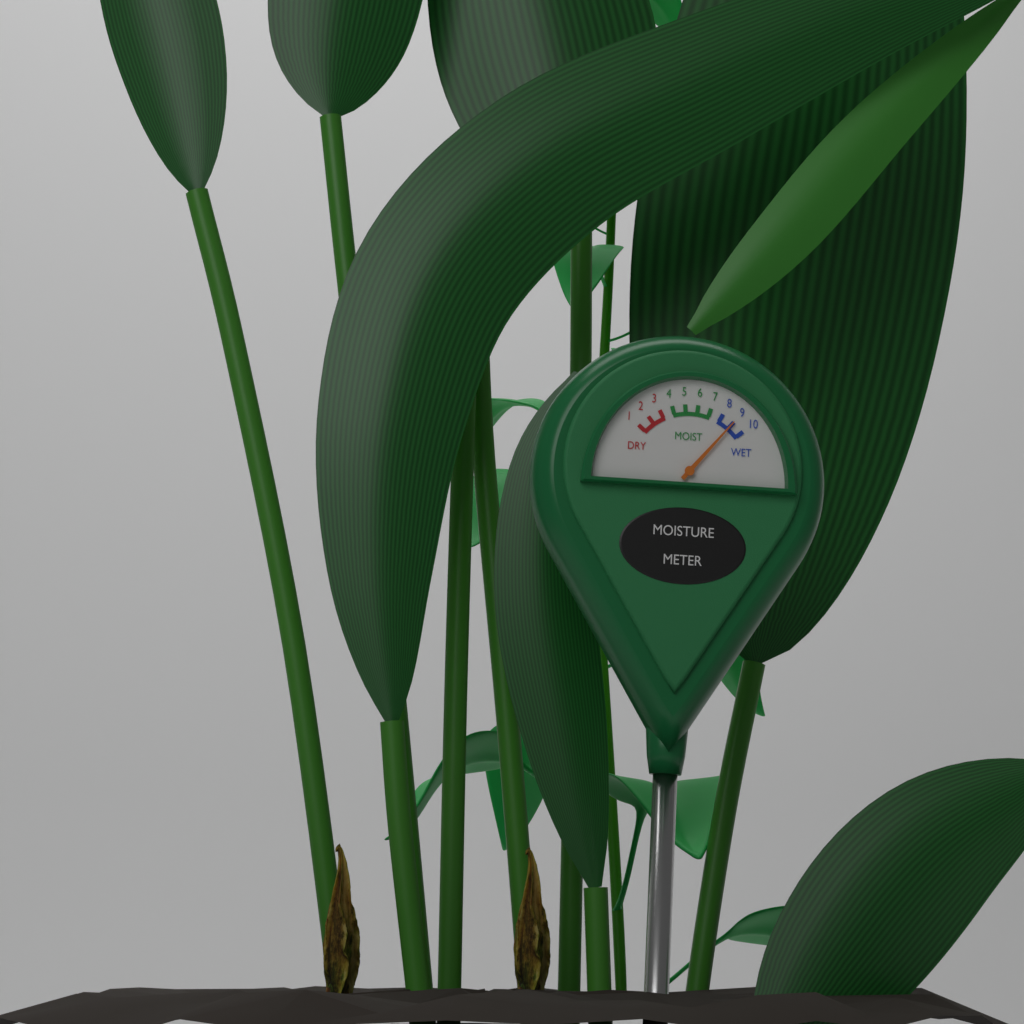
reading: 9 (no unit)
